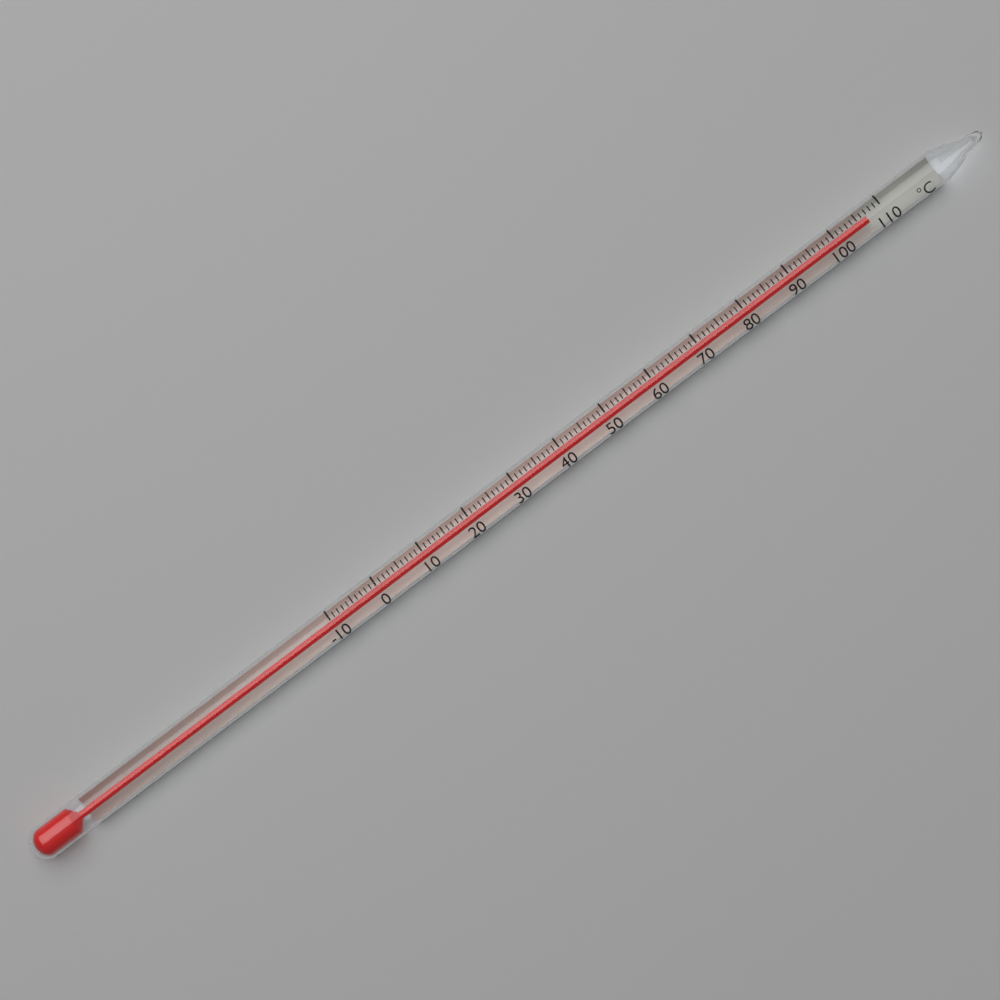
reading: 107 °C
